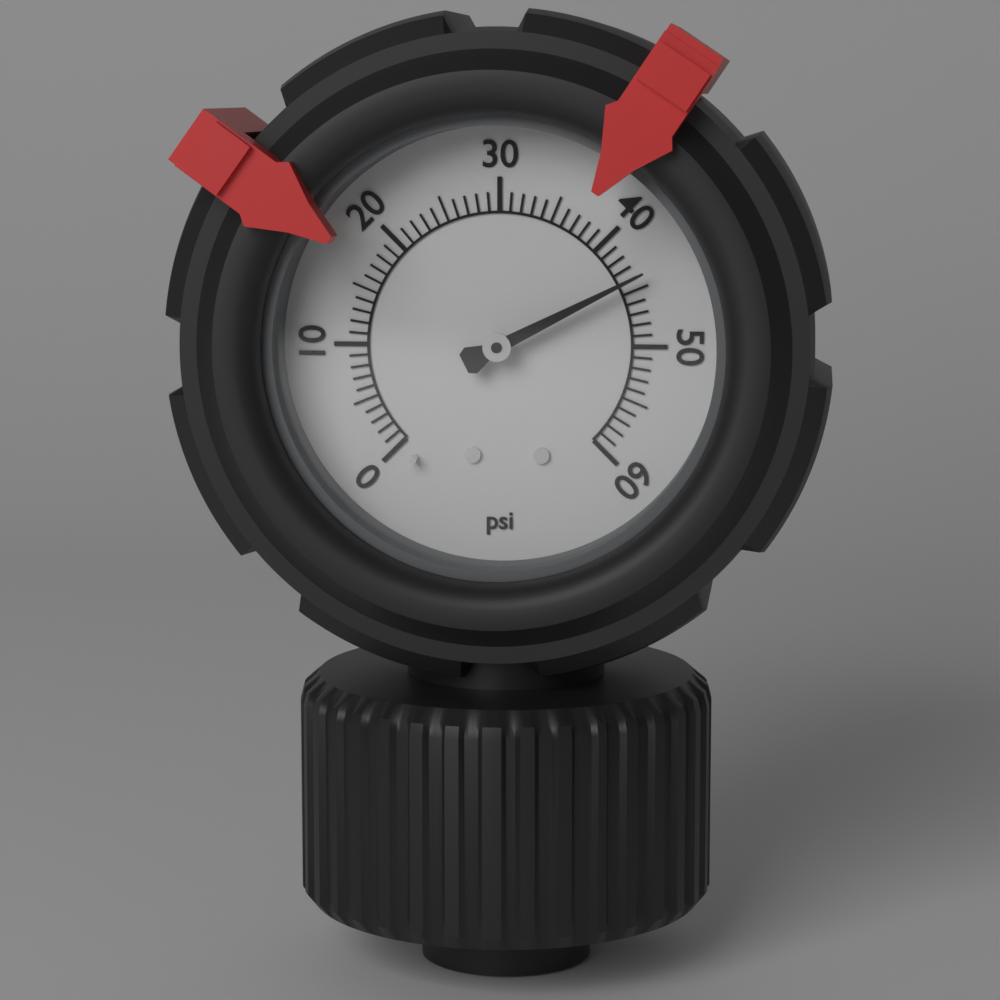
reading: 44 psi
